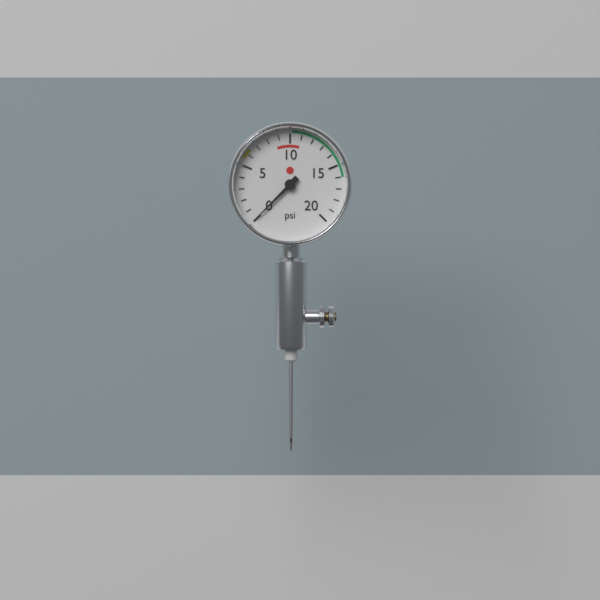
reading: 0 psi
